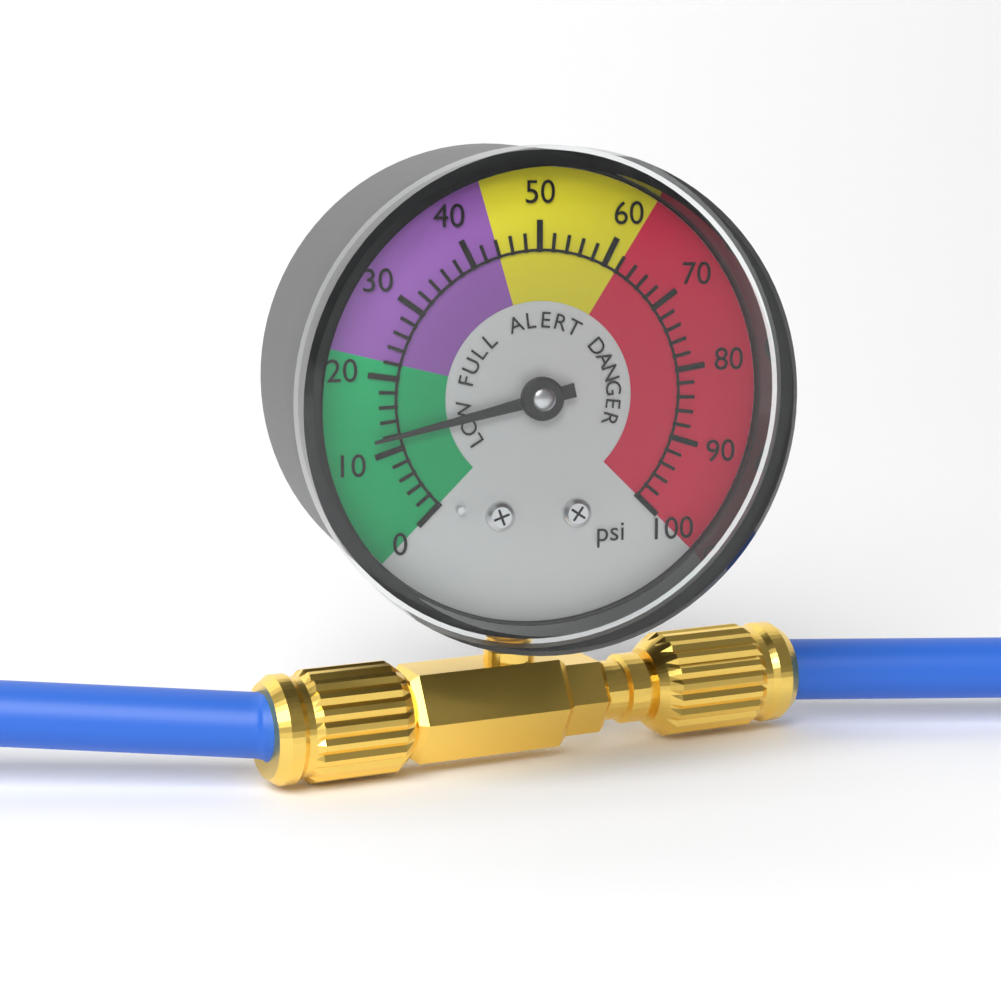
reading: 12 psi
